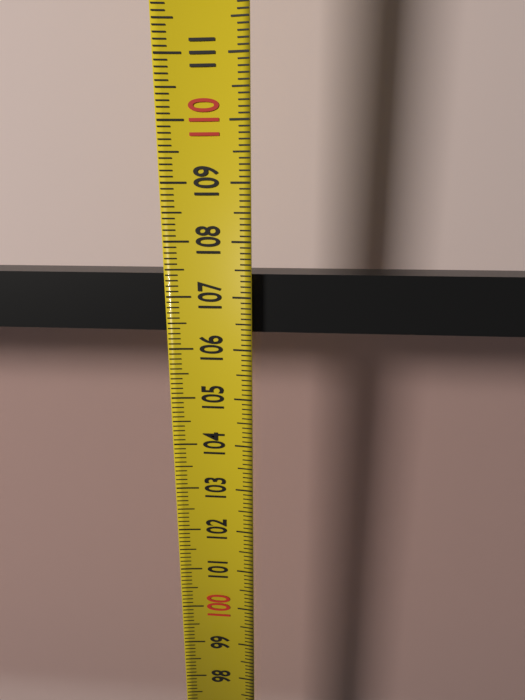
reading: 107.4 (no unit)
